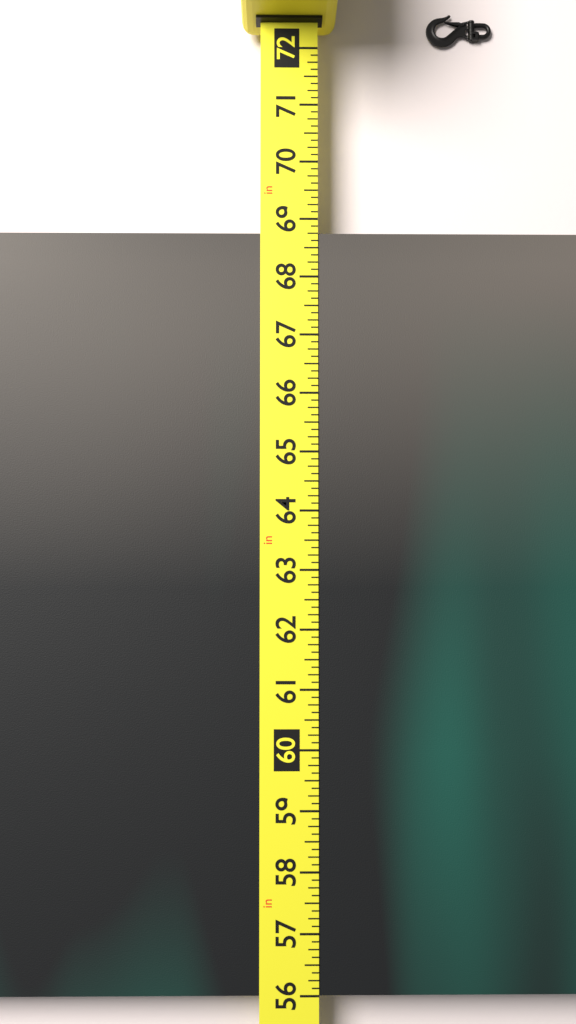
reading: 68.750 in
